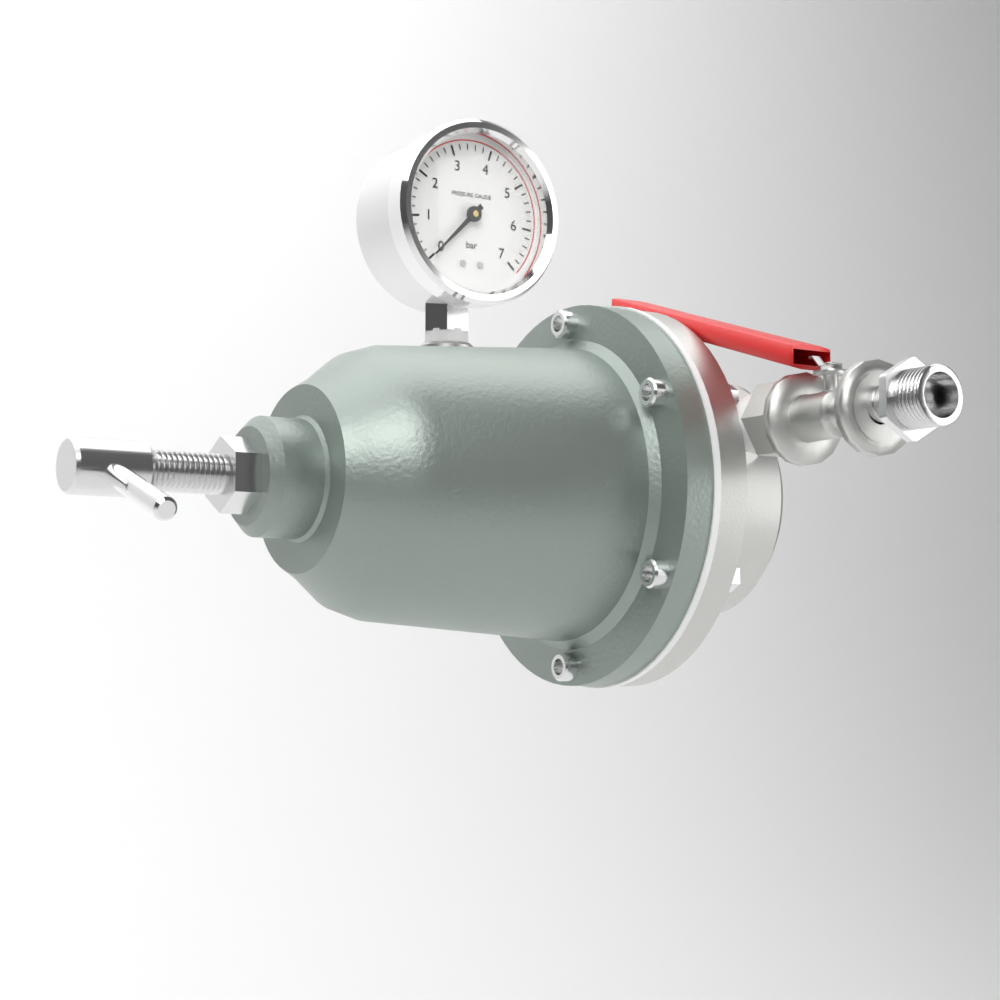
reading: 0.0 bar
